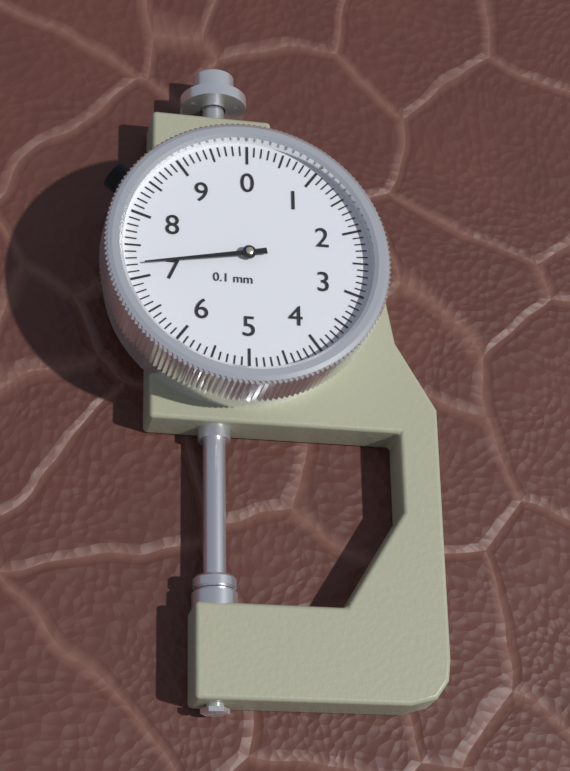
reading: 7.2 mm
